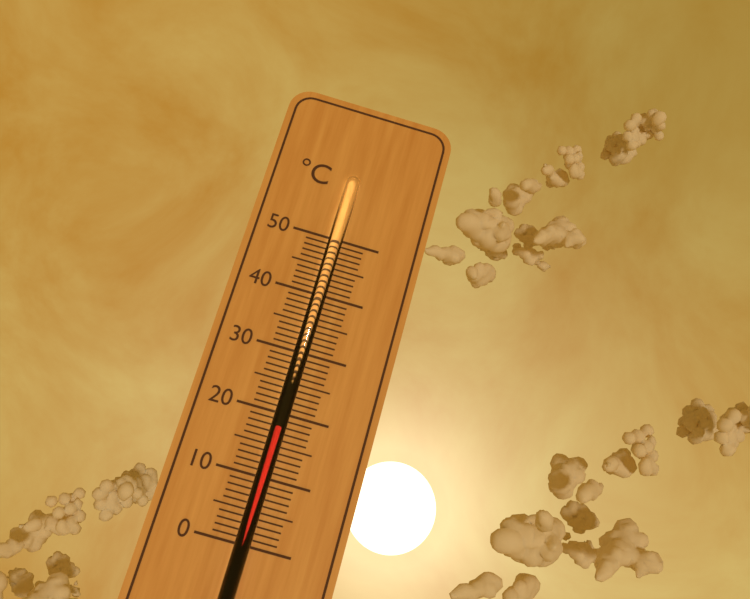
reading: 18 °C
